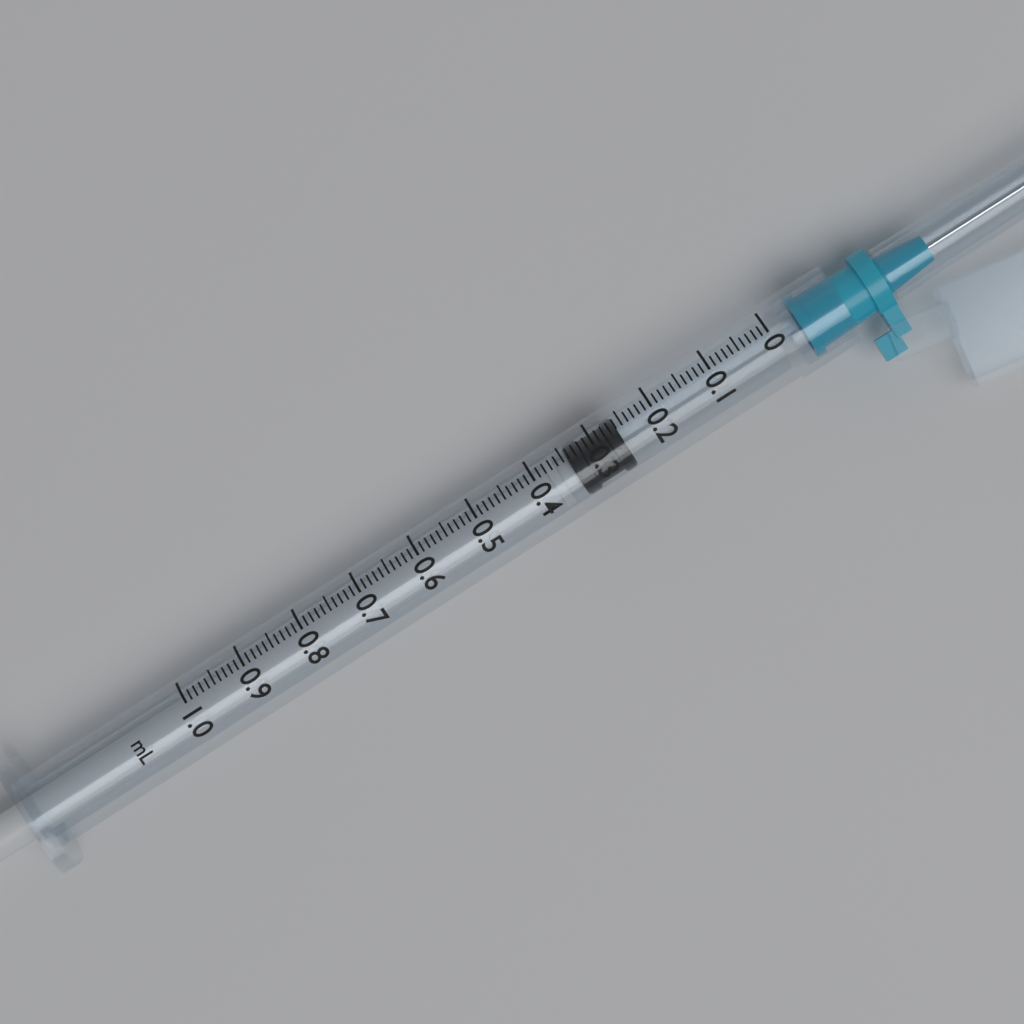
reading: 0.26 ml
